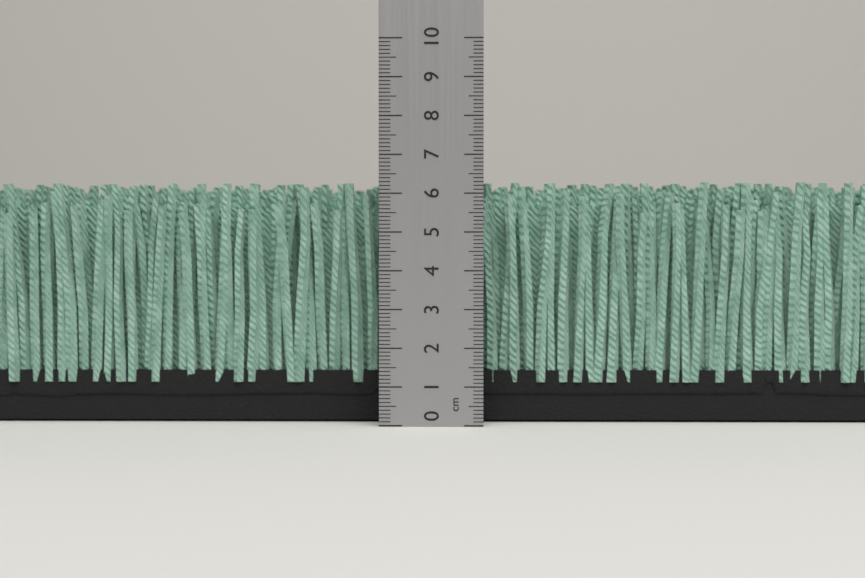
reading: 6.3 cm
